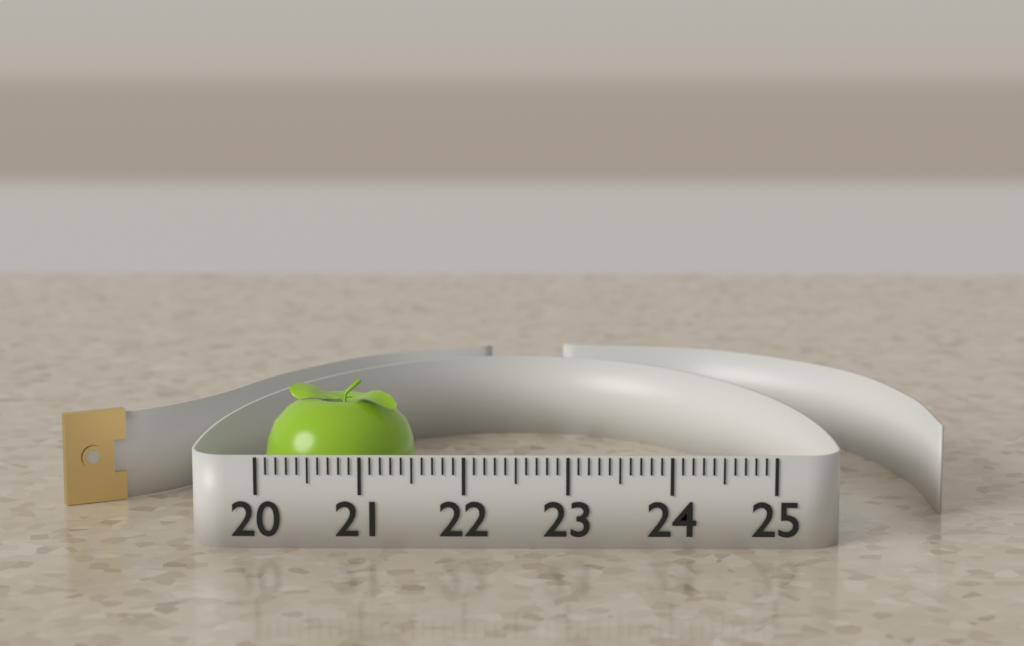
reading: 21.5 (no unit)
